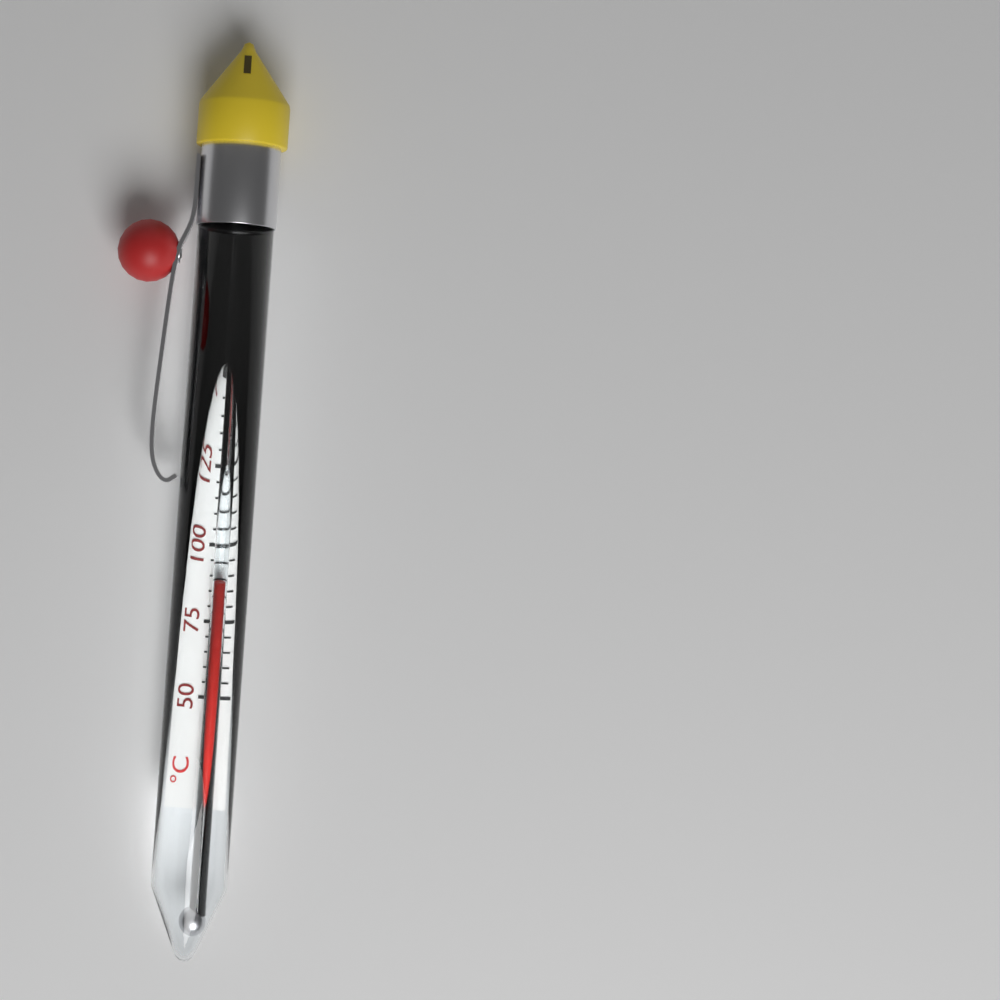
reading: 90 °C
